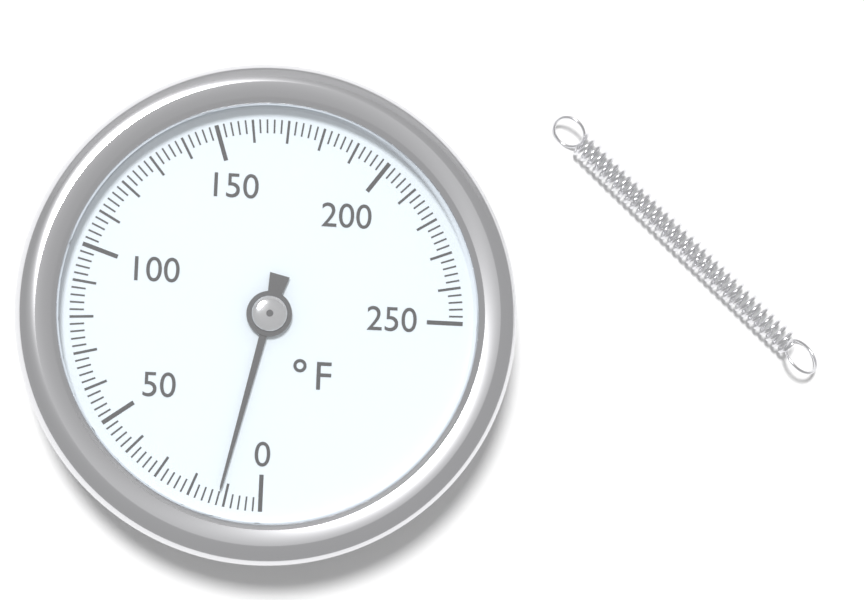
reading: 12 °F
